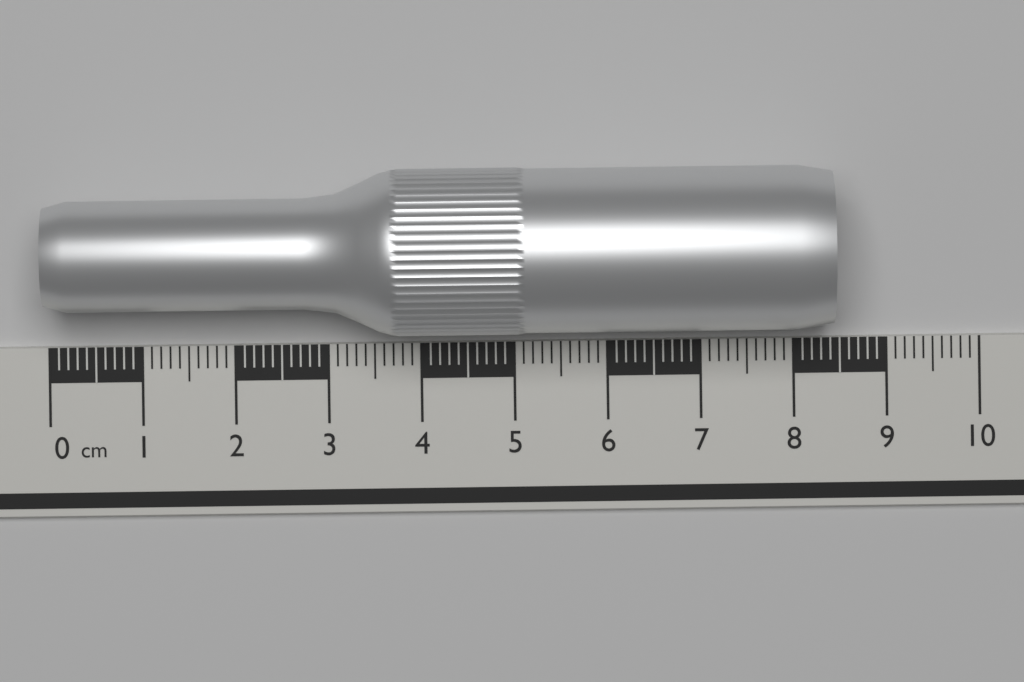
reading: 8.4 cm
